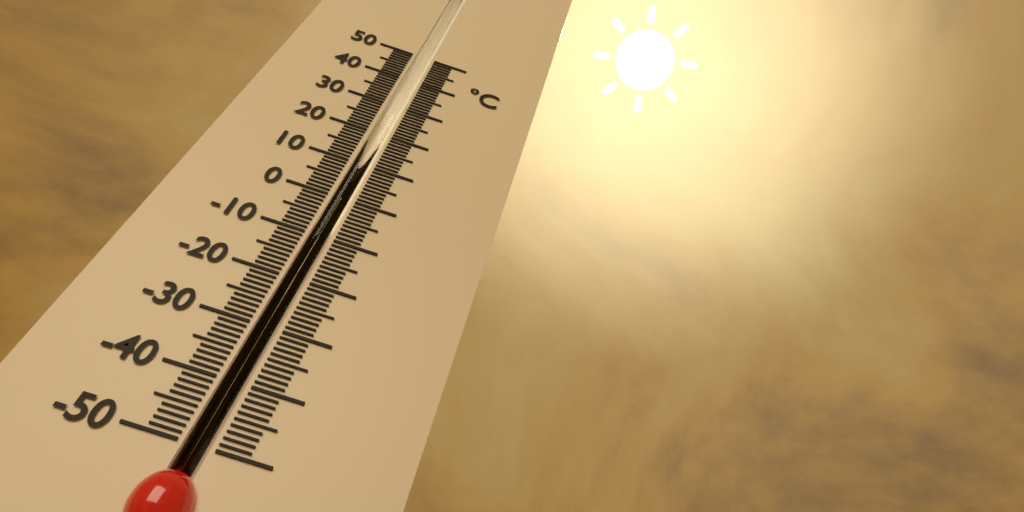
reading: -7 °C
